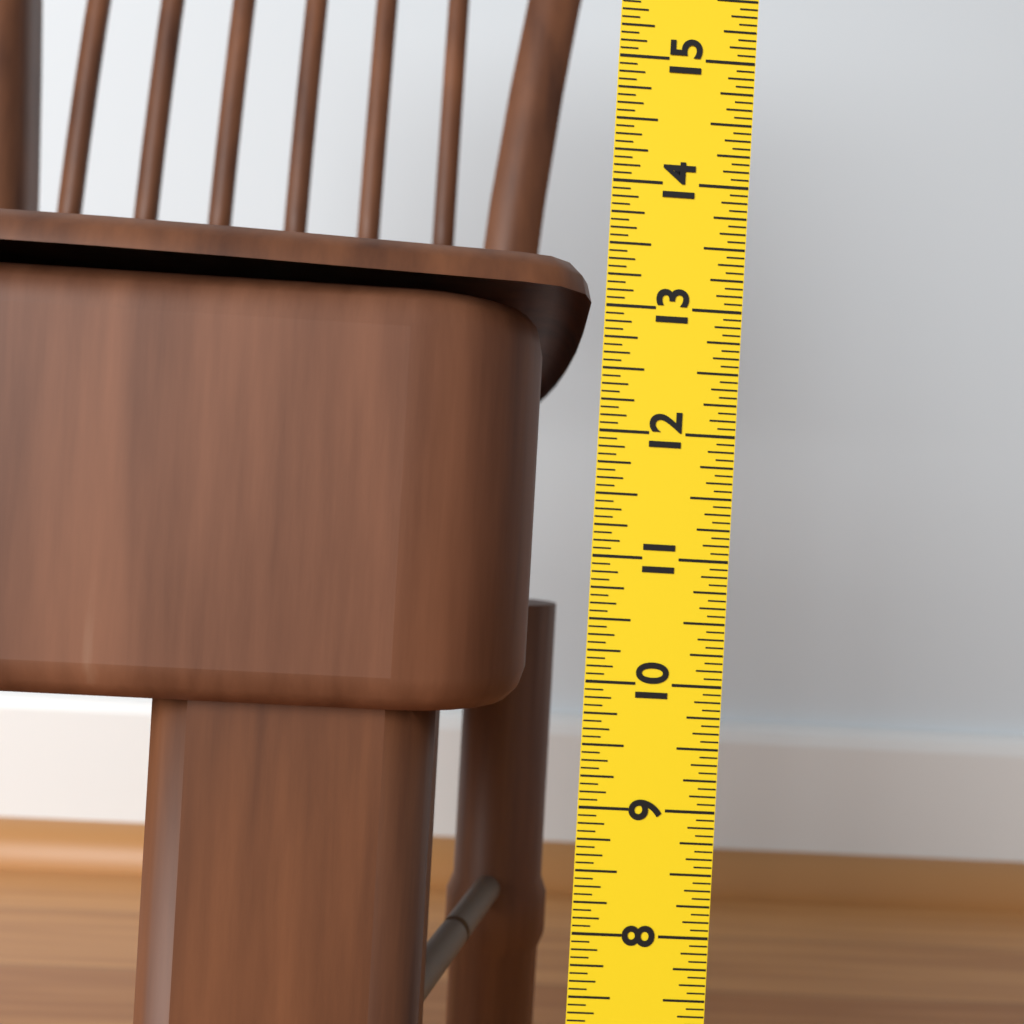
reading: 13.0625 in
